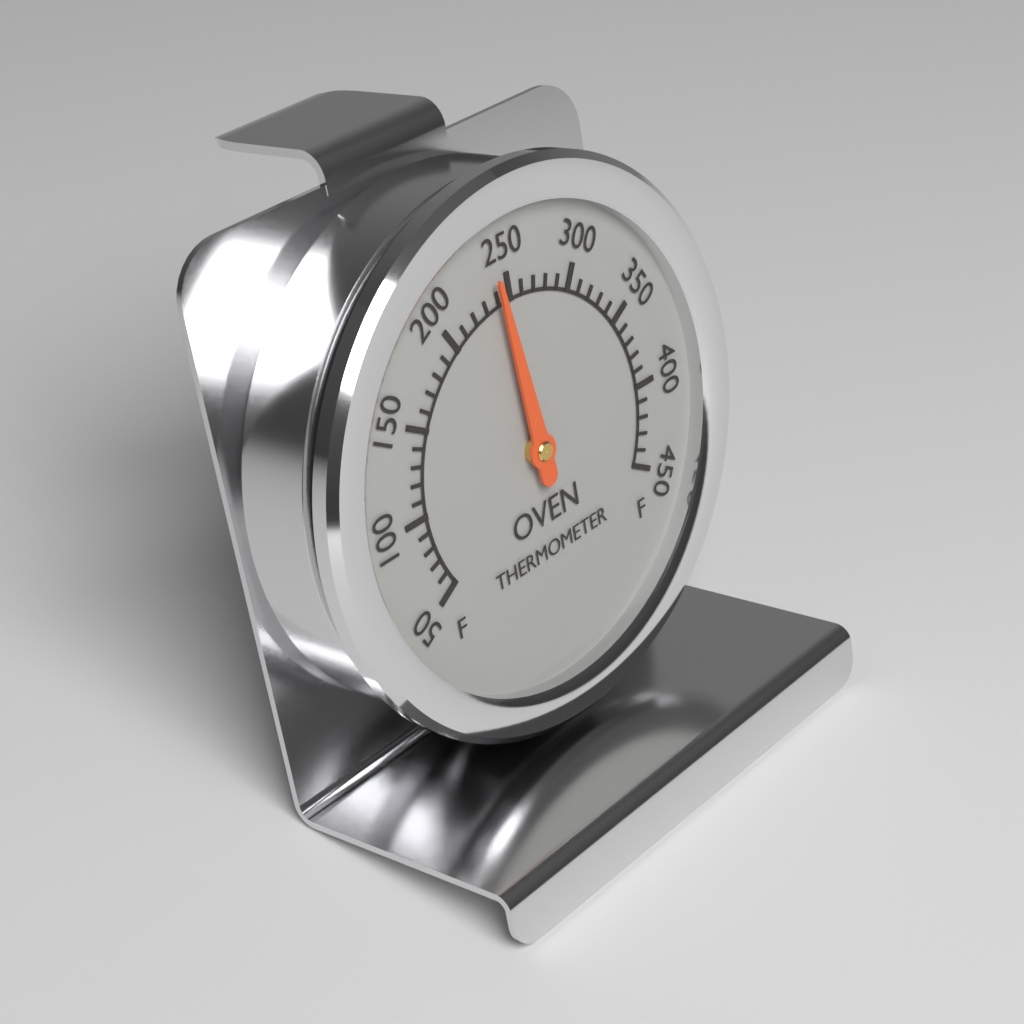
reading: 240 °F
